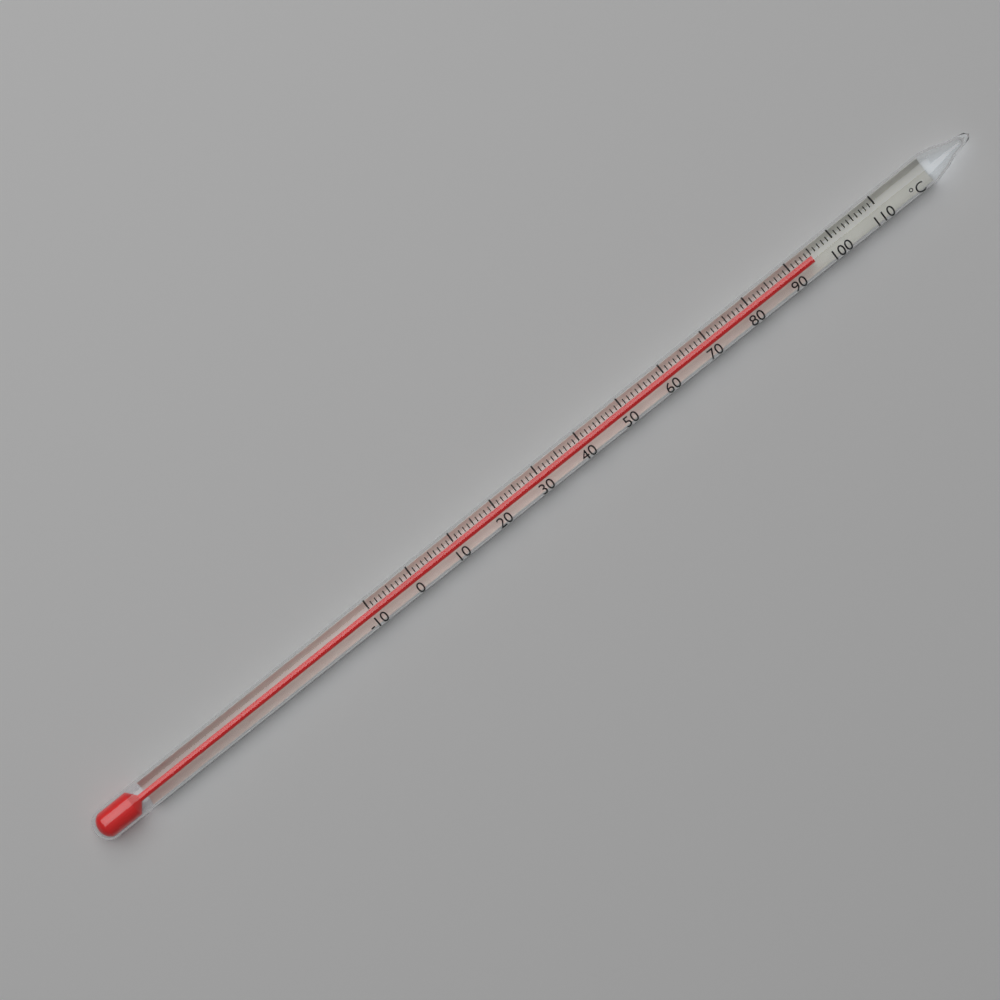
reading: 95 °C
